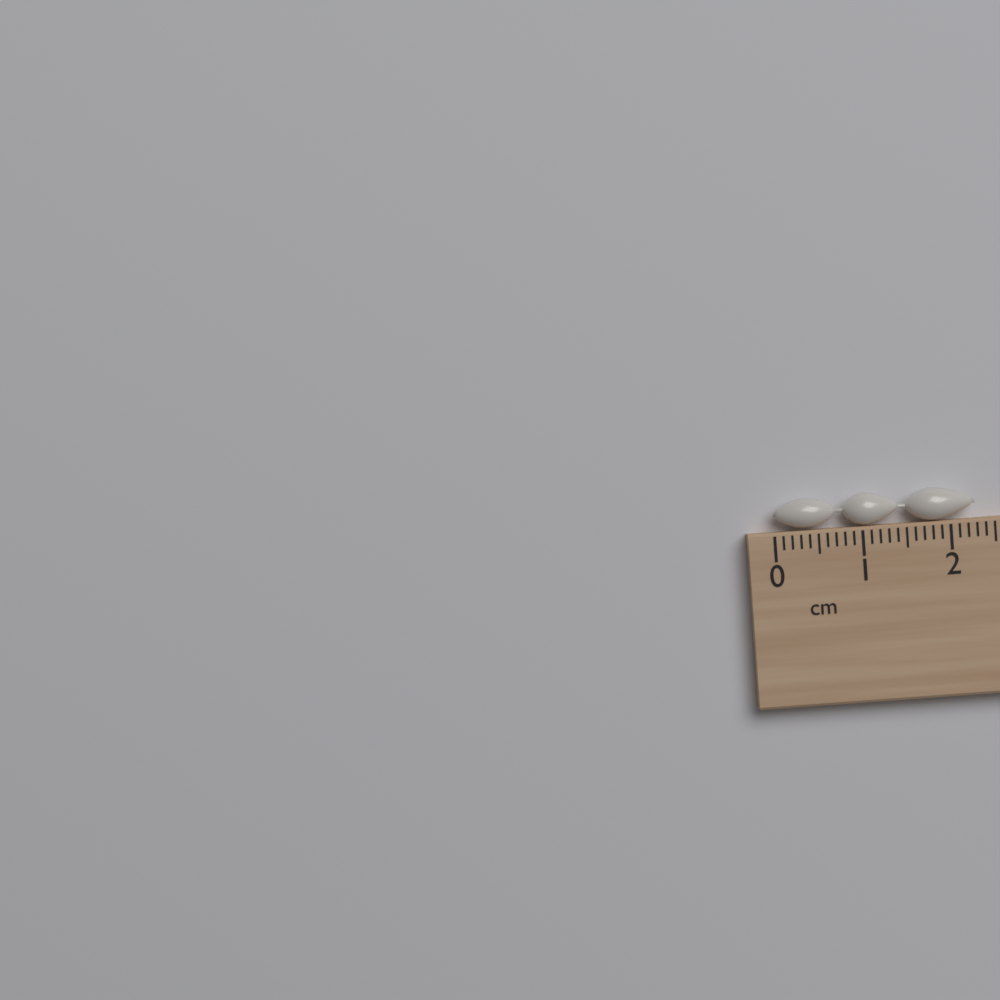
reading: 2.3 cm
